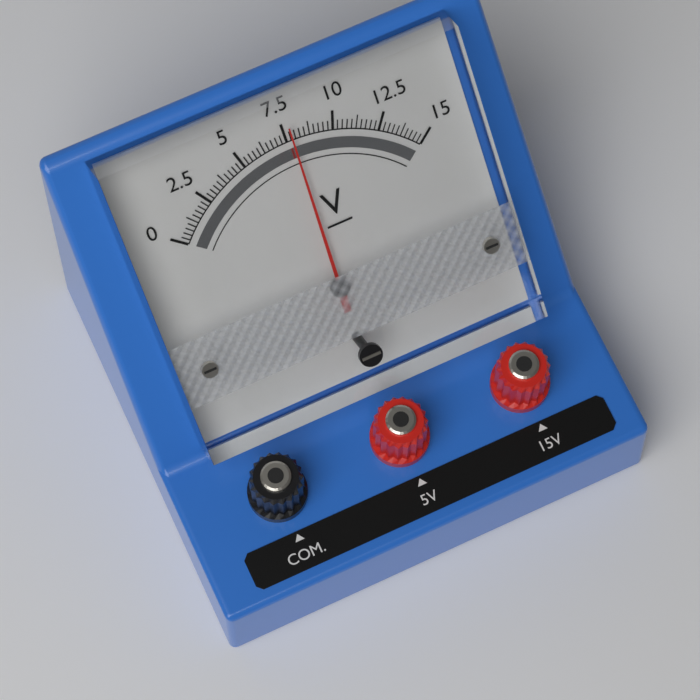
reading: 7.75 V
